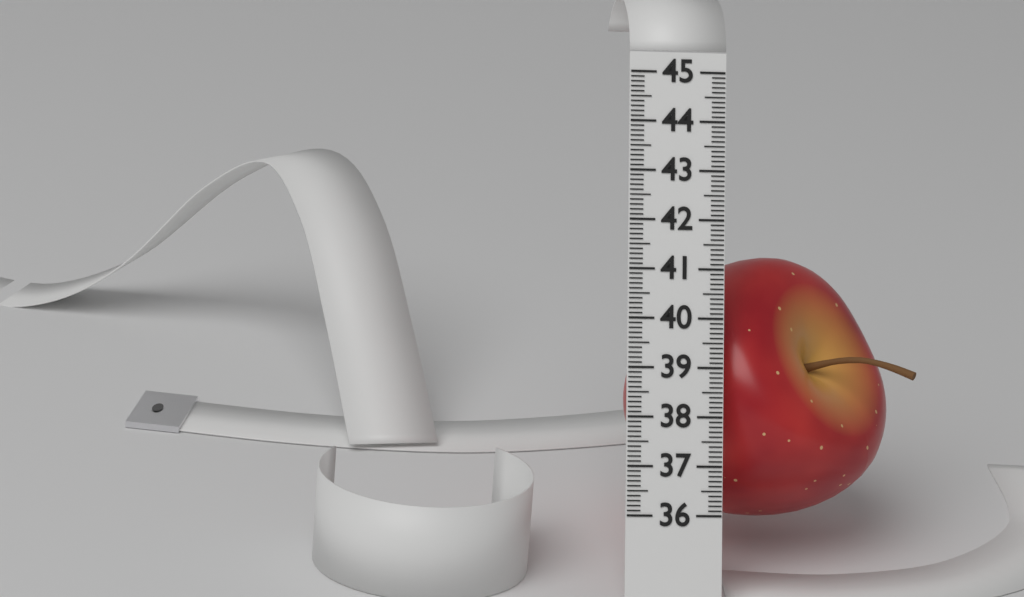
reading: 41.4 (no unit)
